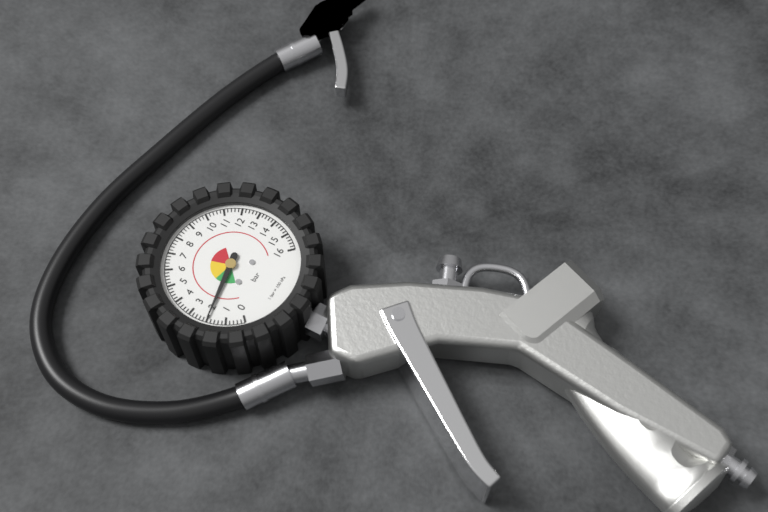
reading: 2.0 bar
